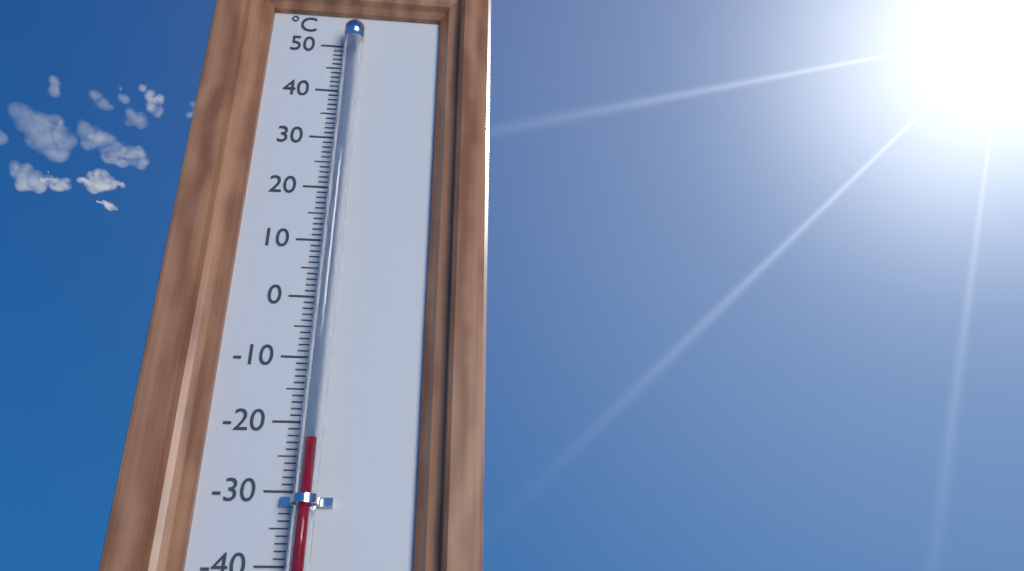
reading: -23 °C
